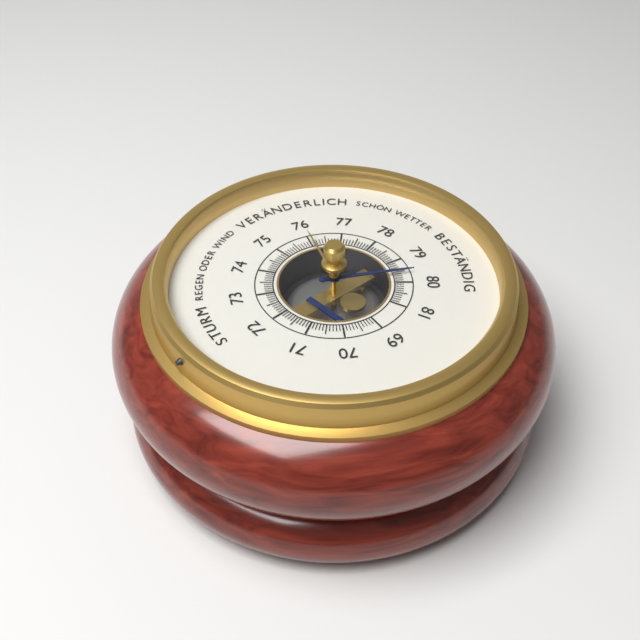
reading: 79.6 (no unit)
